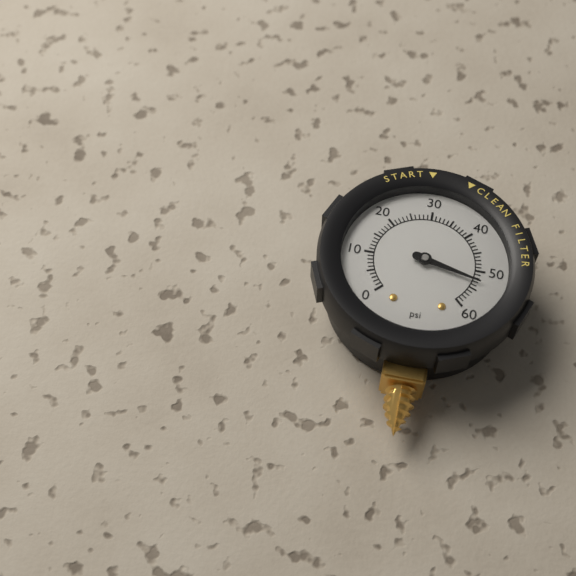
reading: 53 psi
